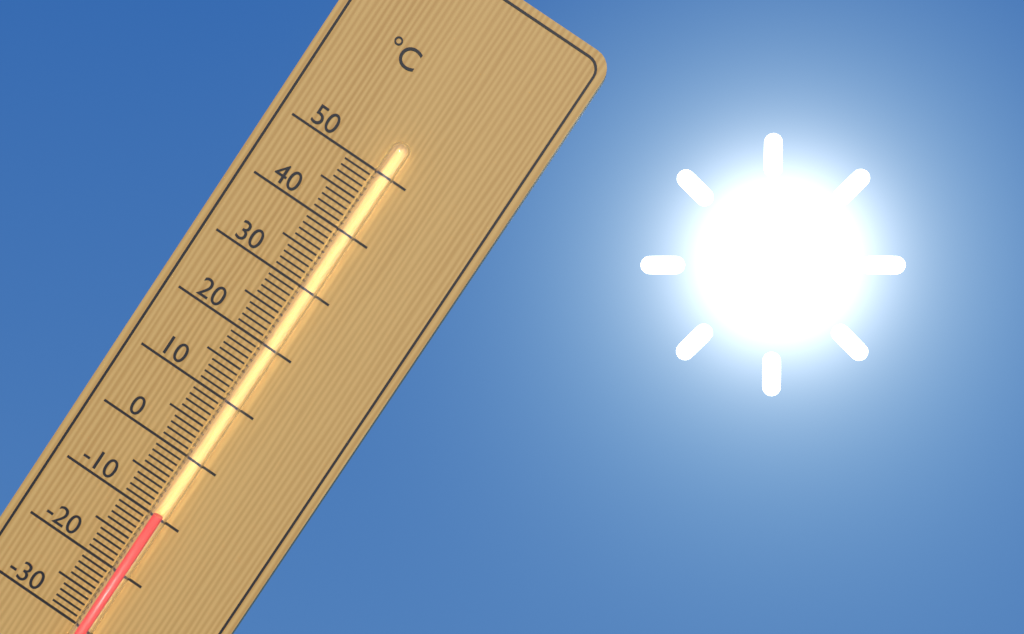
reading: -9 °C
